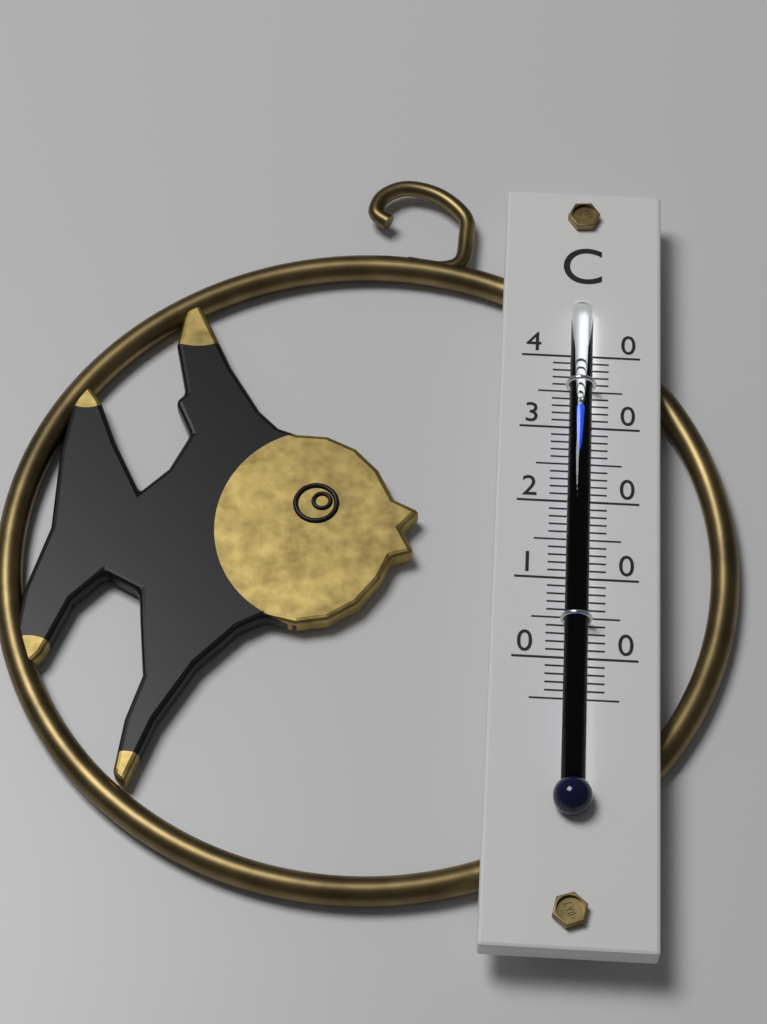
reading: 32 °C
